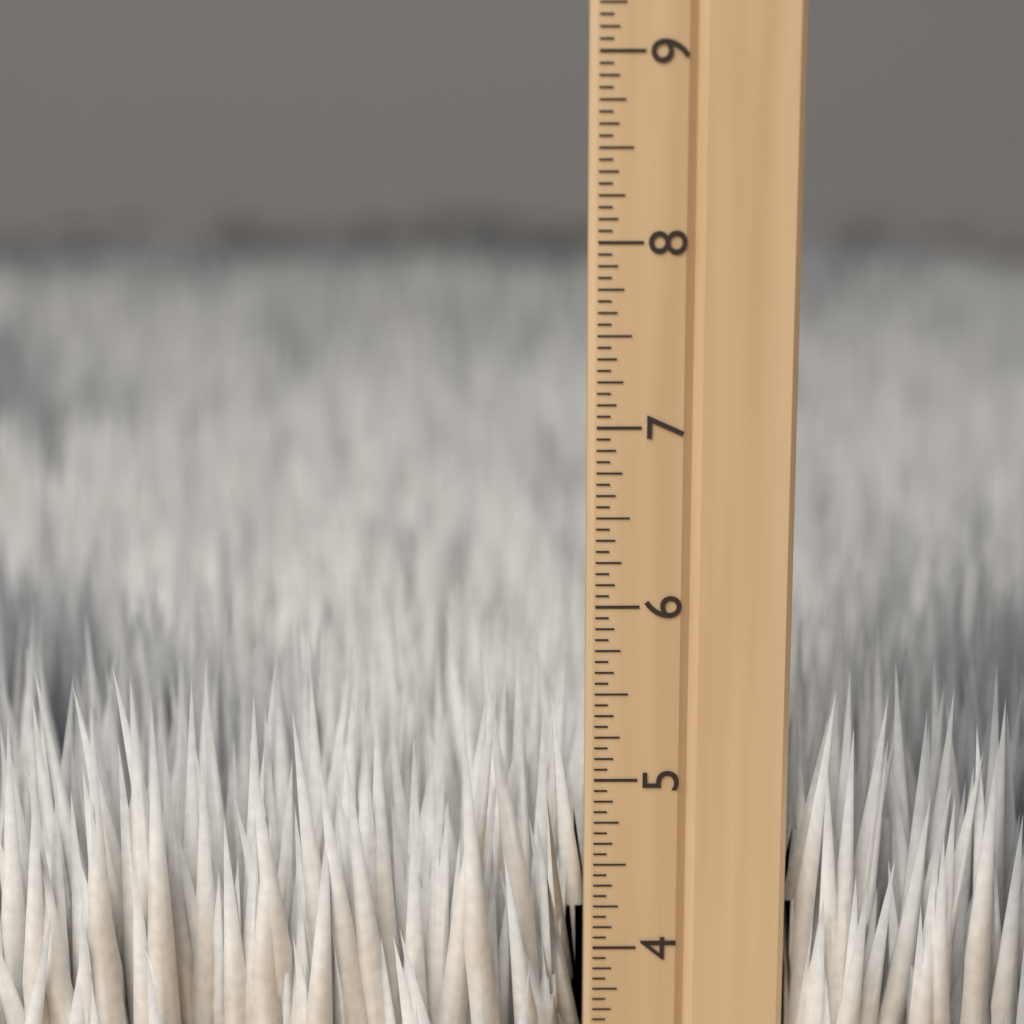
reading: 5.6875 inch
